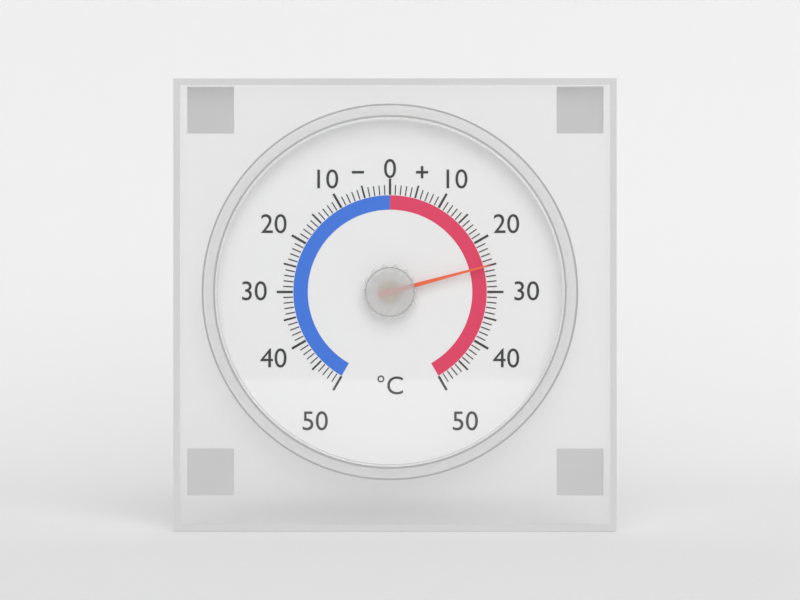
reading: 25 °C
